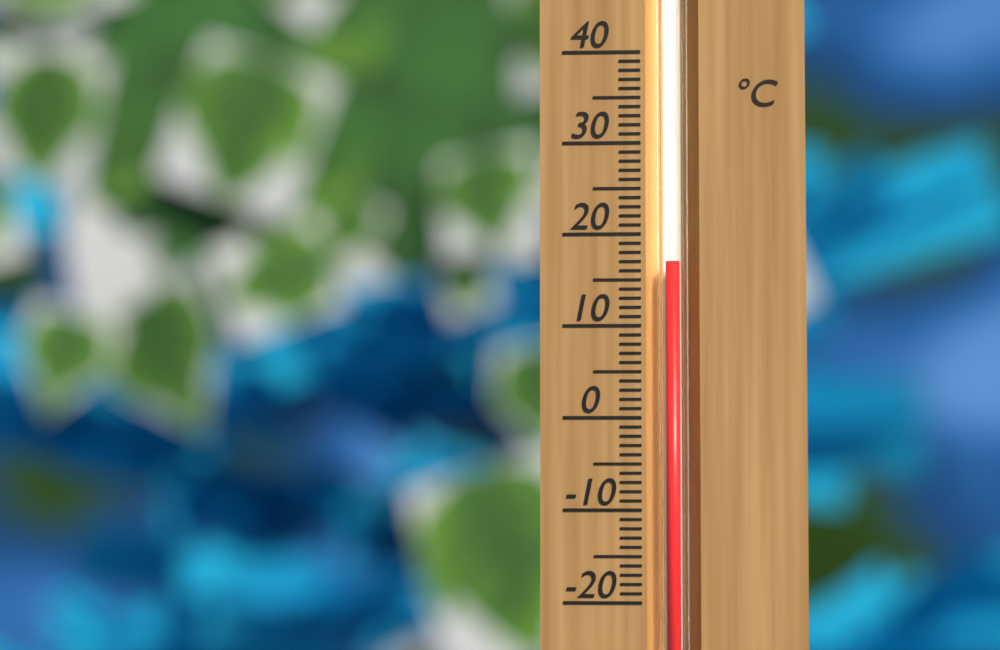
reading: 17 °C
